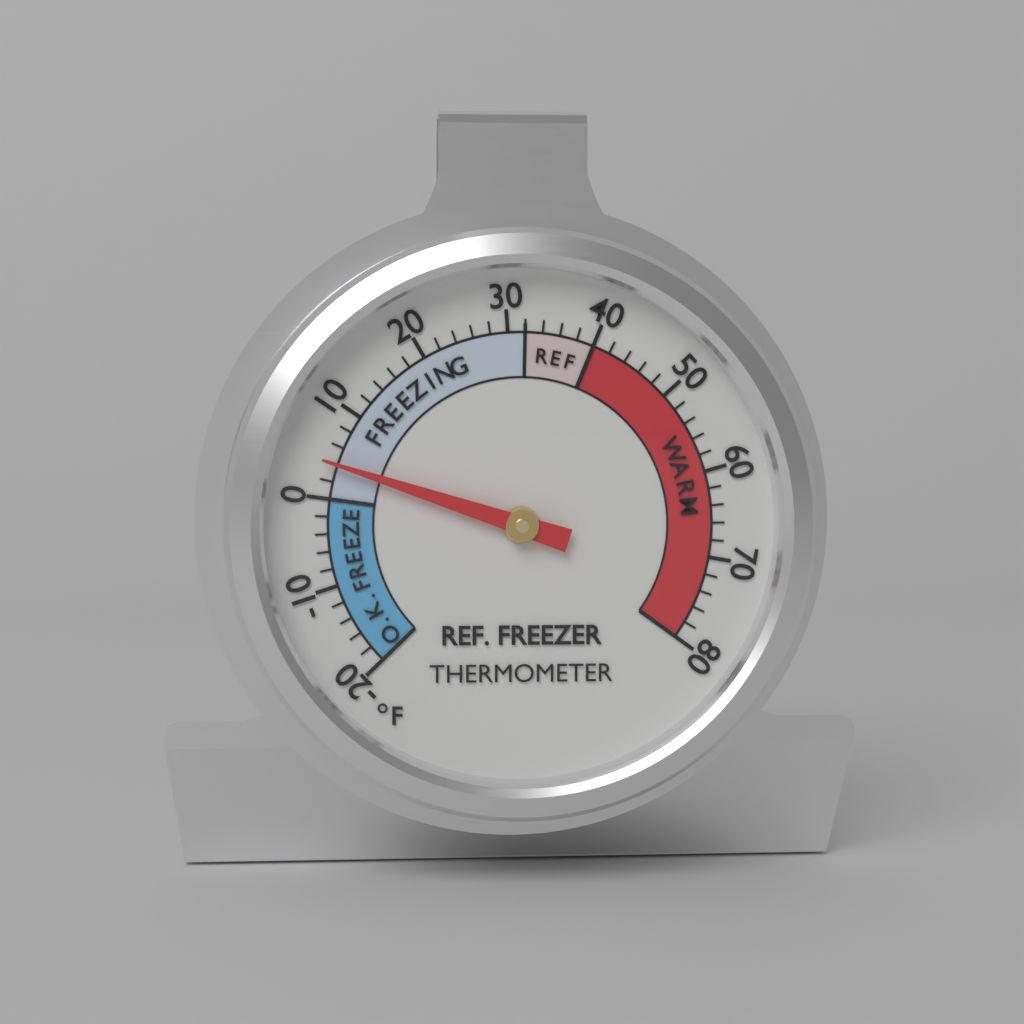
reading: 4 °F
